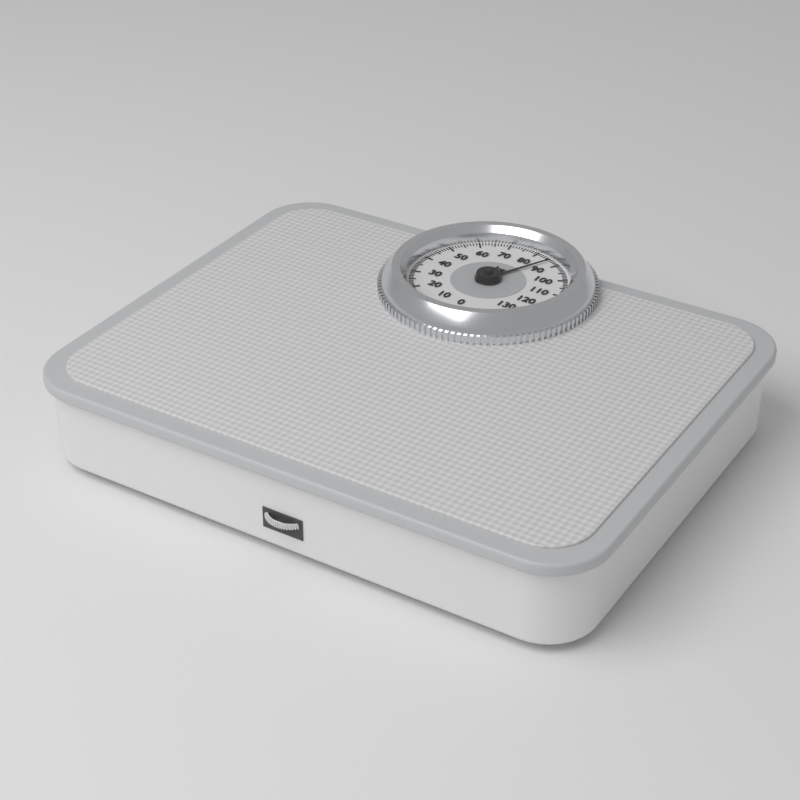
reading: 86 kg
